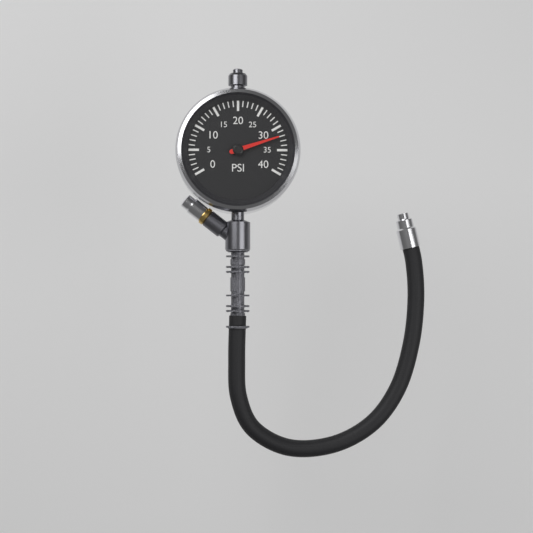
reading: 32 psi
